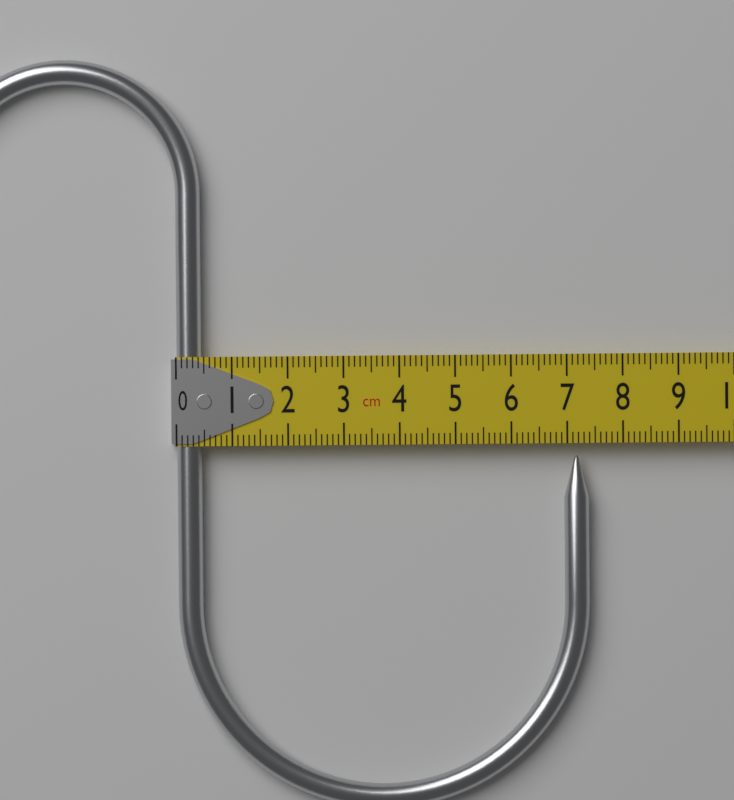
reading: 7.4 cm
